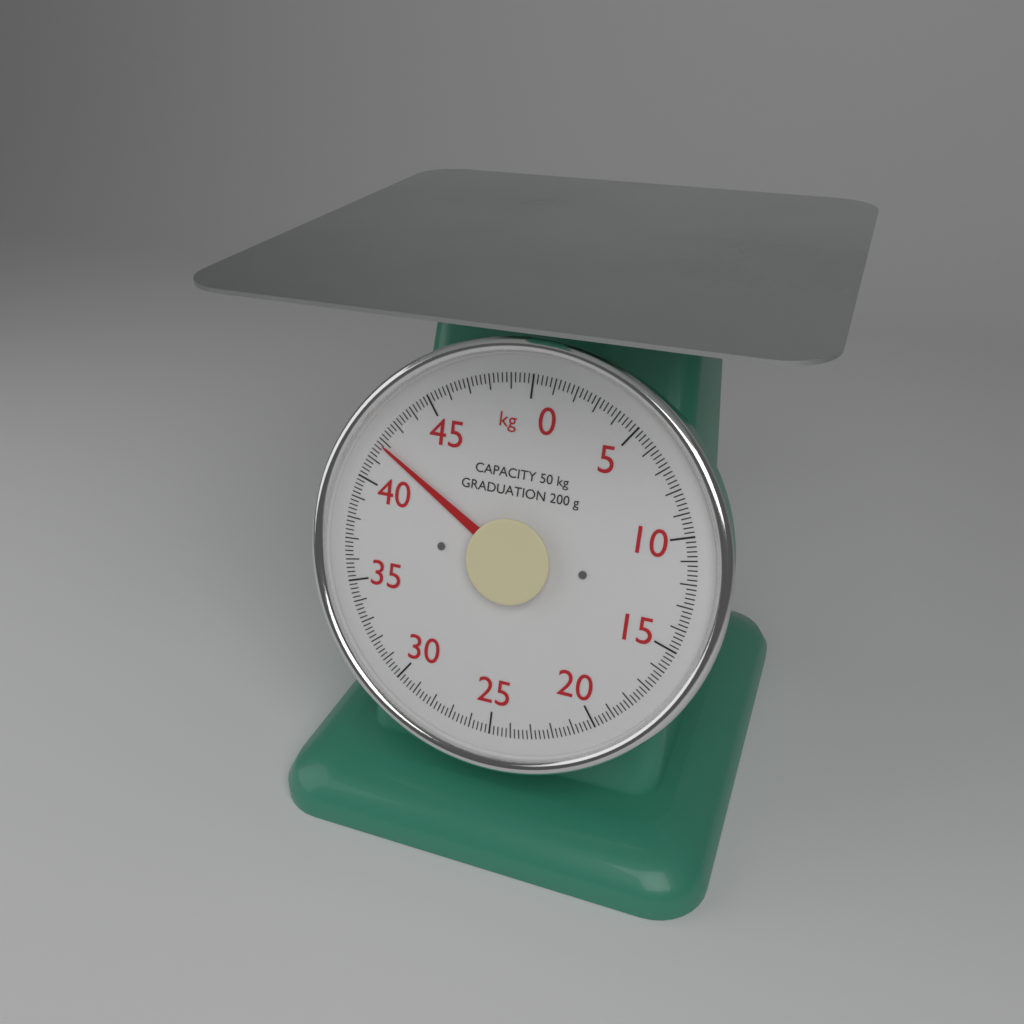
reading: 41.8 kg
